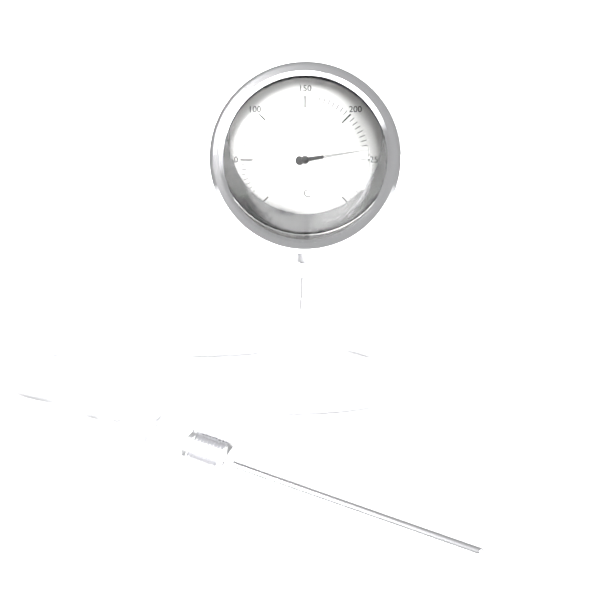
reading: 240 °C
